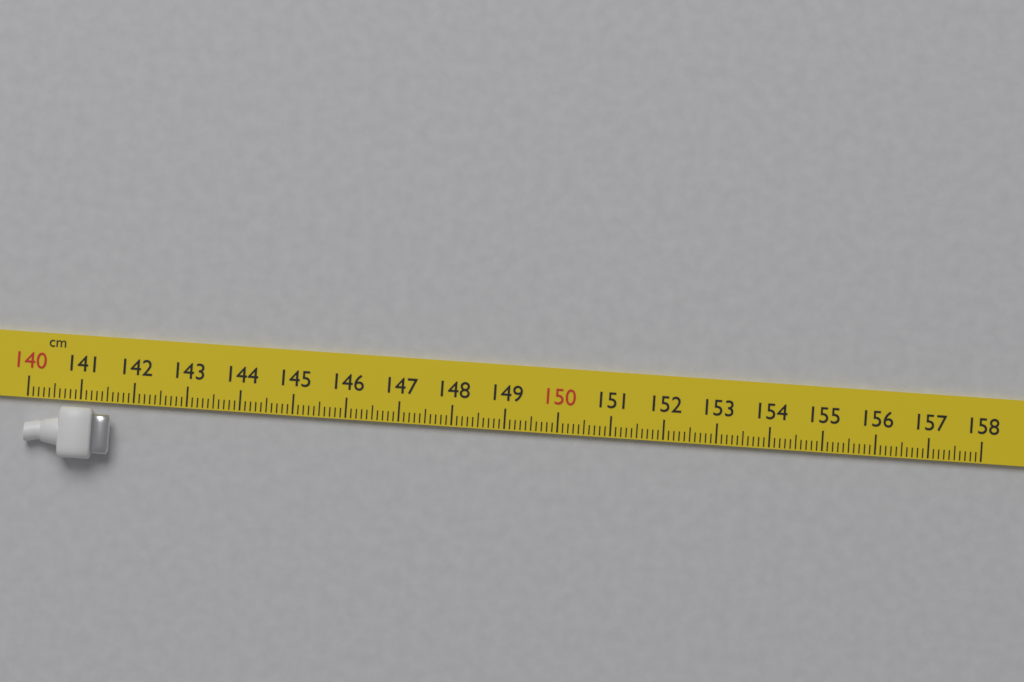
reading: 141.6 cm
